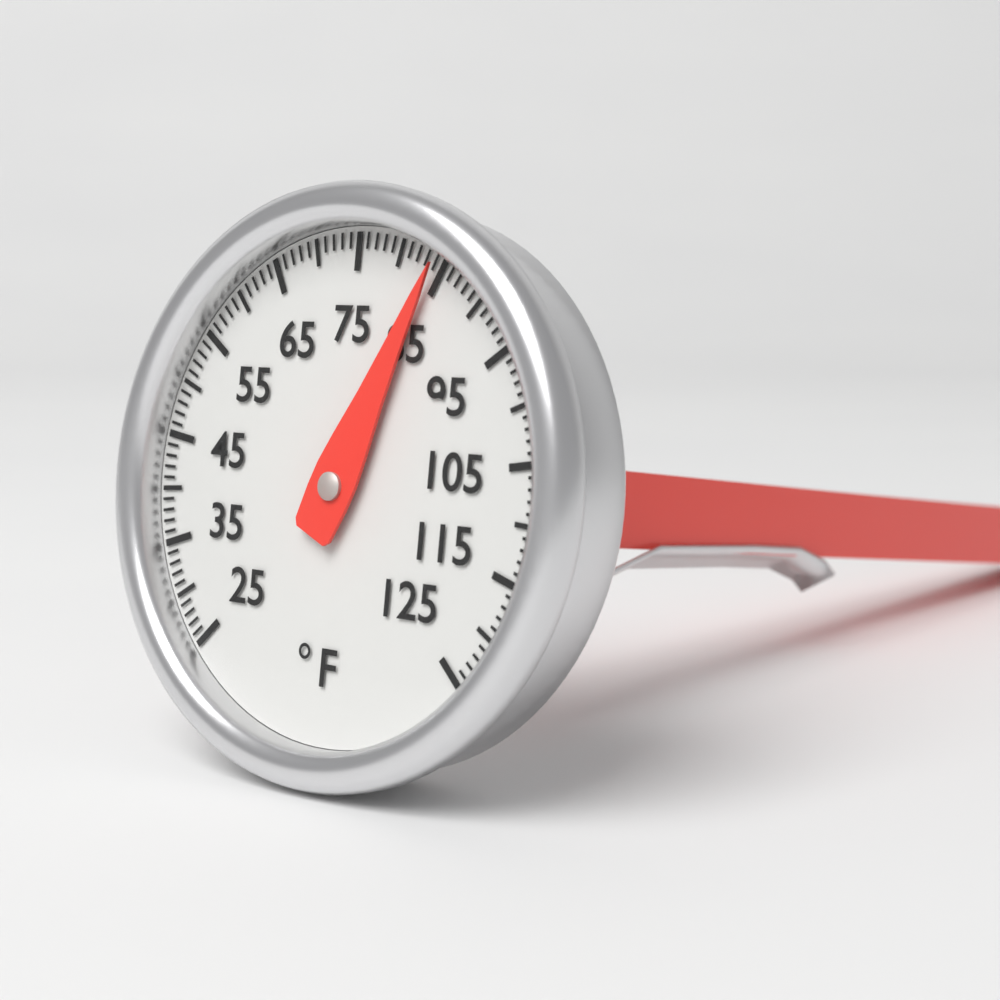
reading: 84 °F
